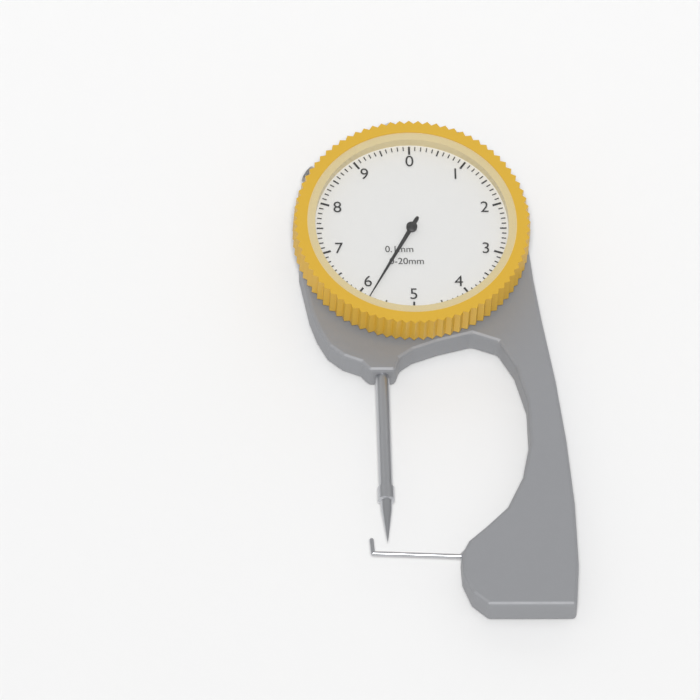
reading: 5.8 mm
